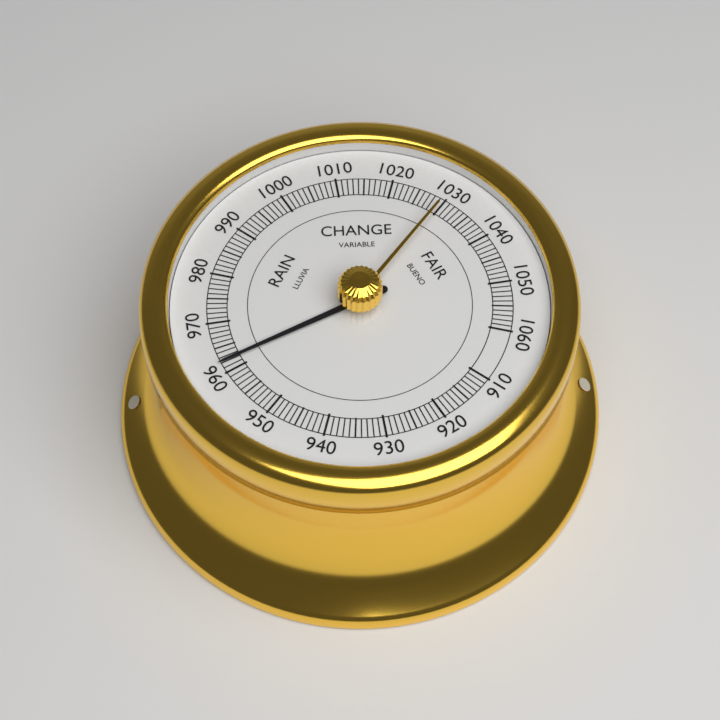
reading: 962 (no unit)
